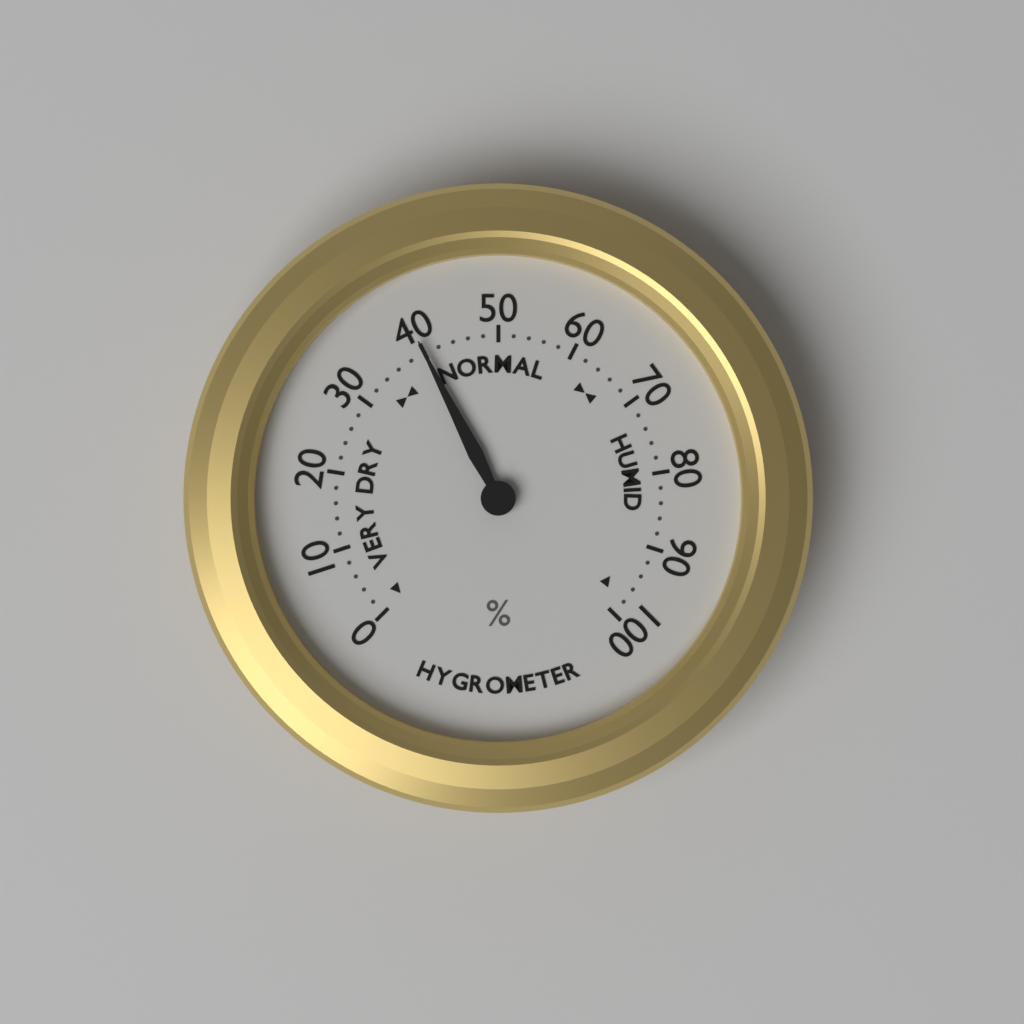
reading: 40 %
